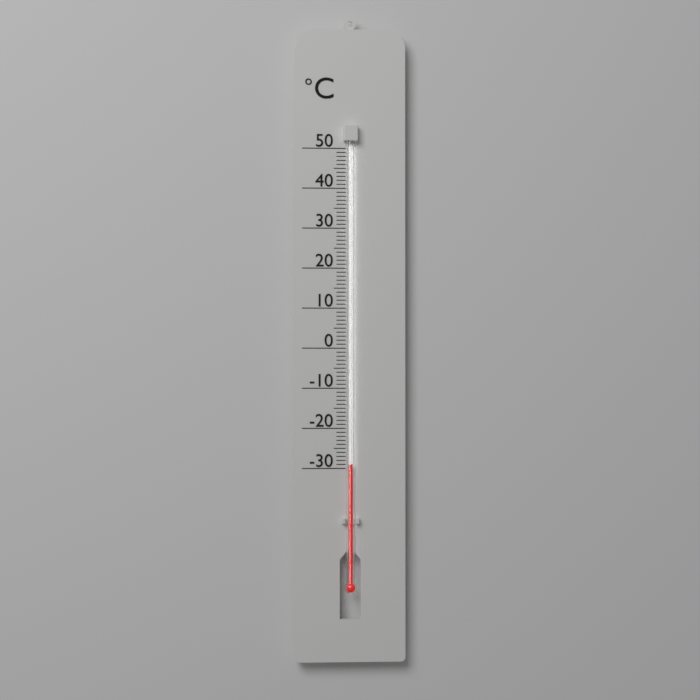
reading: -29 °C
